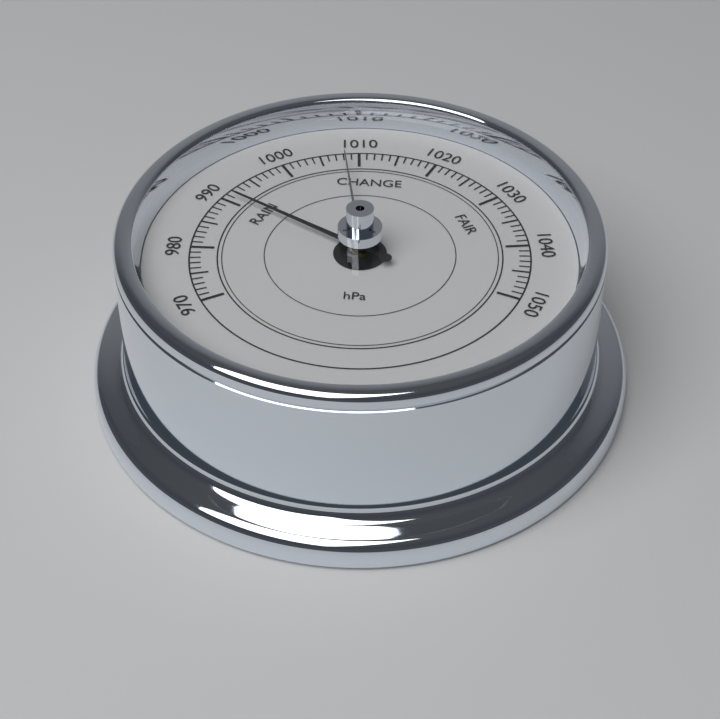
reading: 991 hPa
